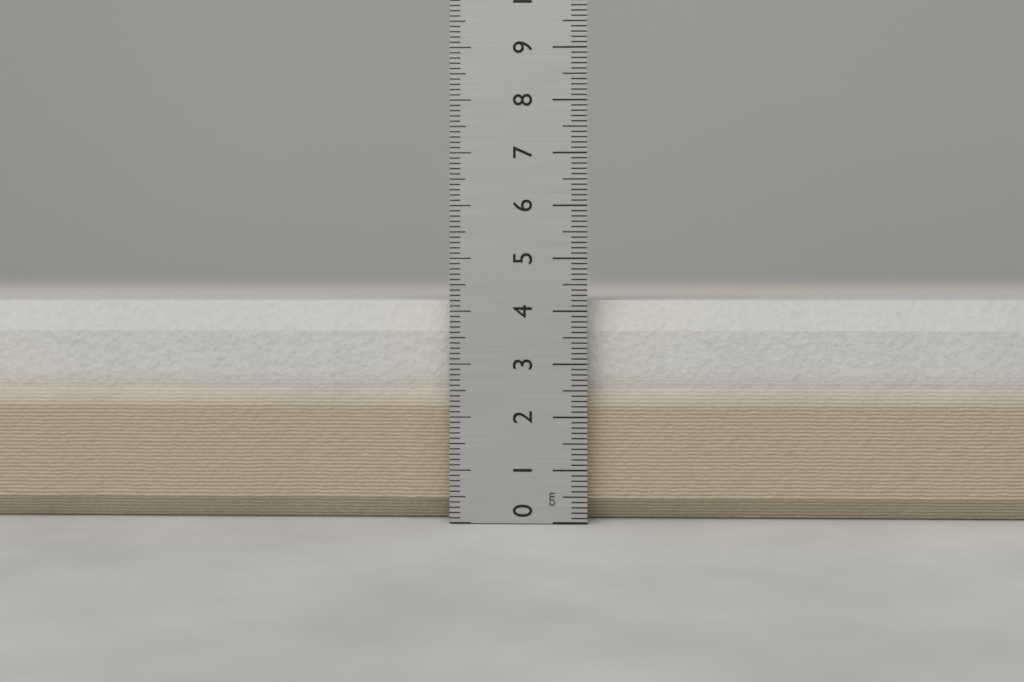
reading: 4.2 cm
